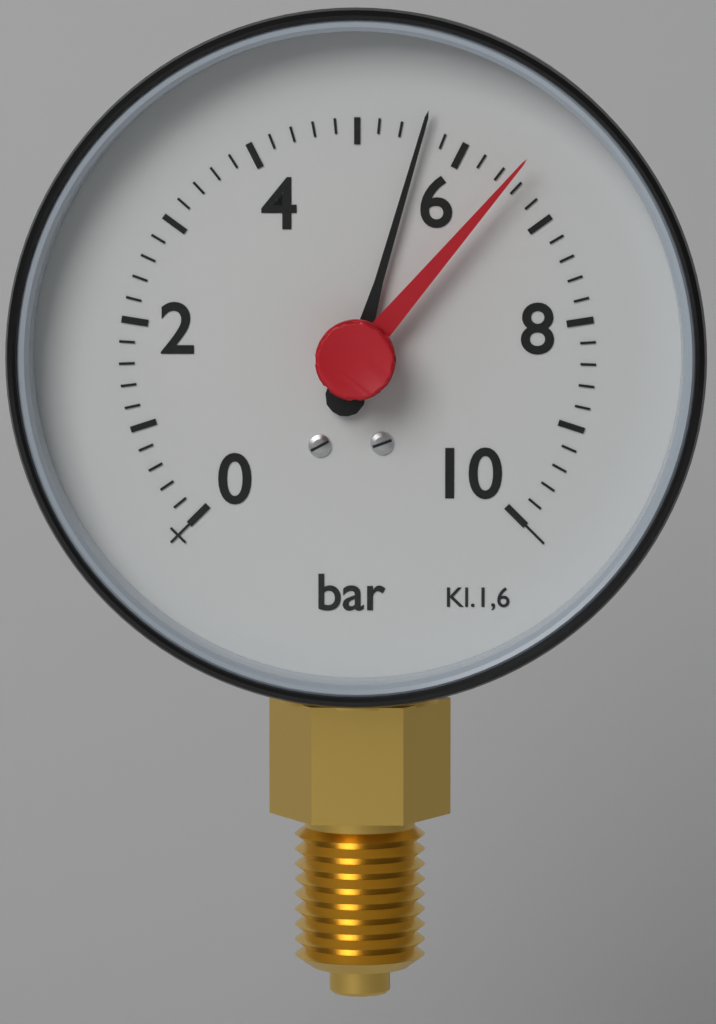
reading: 5.6 bar
